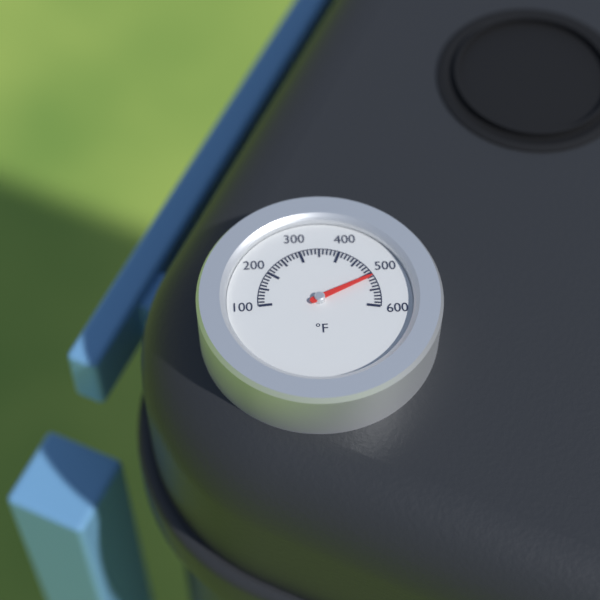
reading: 510 °F
